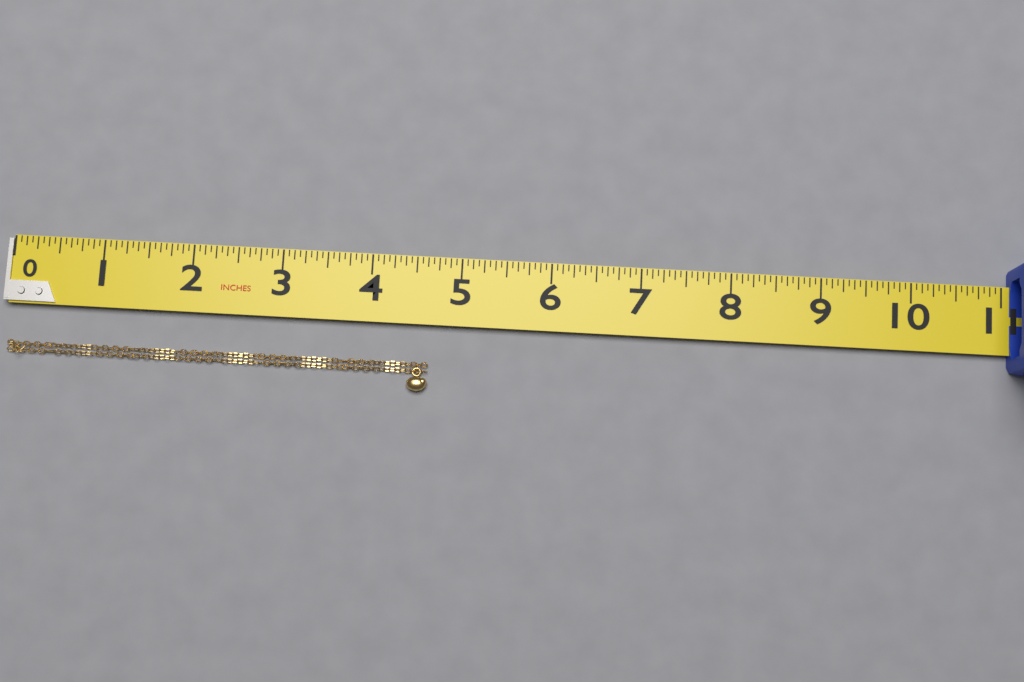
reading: 4.6875 in
